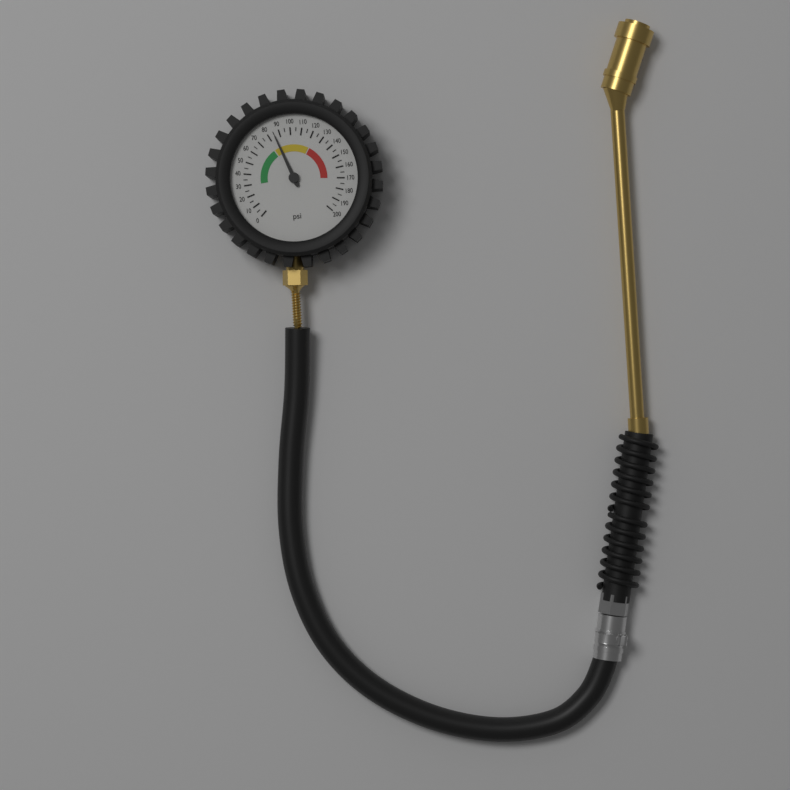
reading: 85 psi
